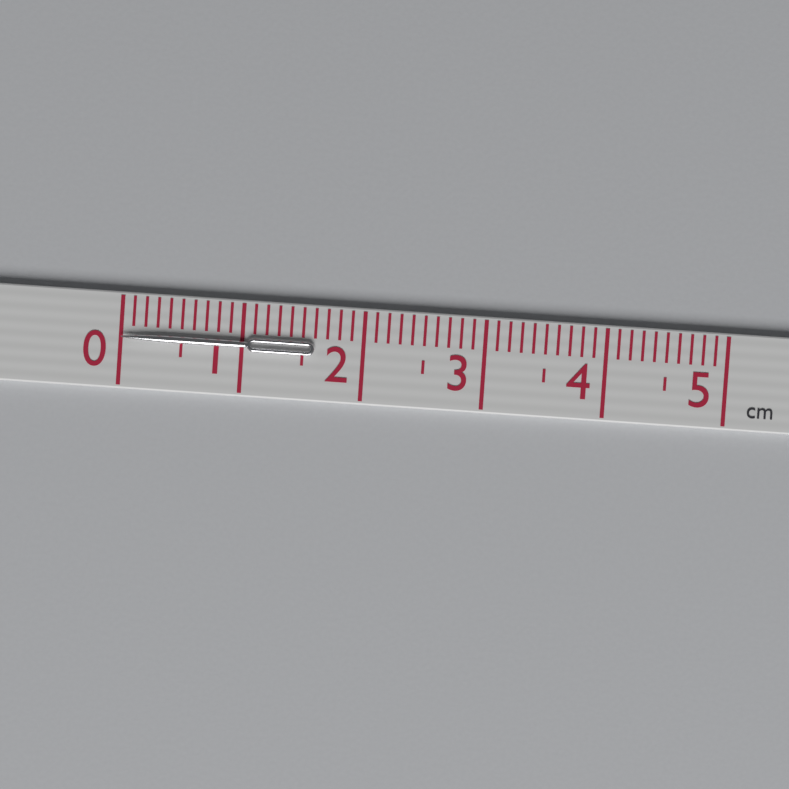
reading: 1.6 cm
